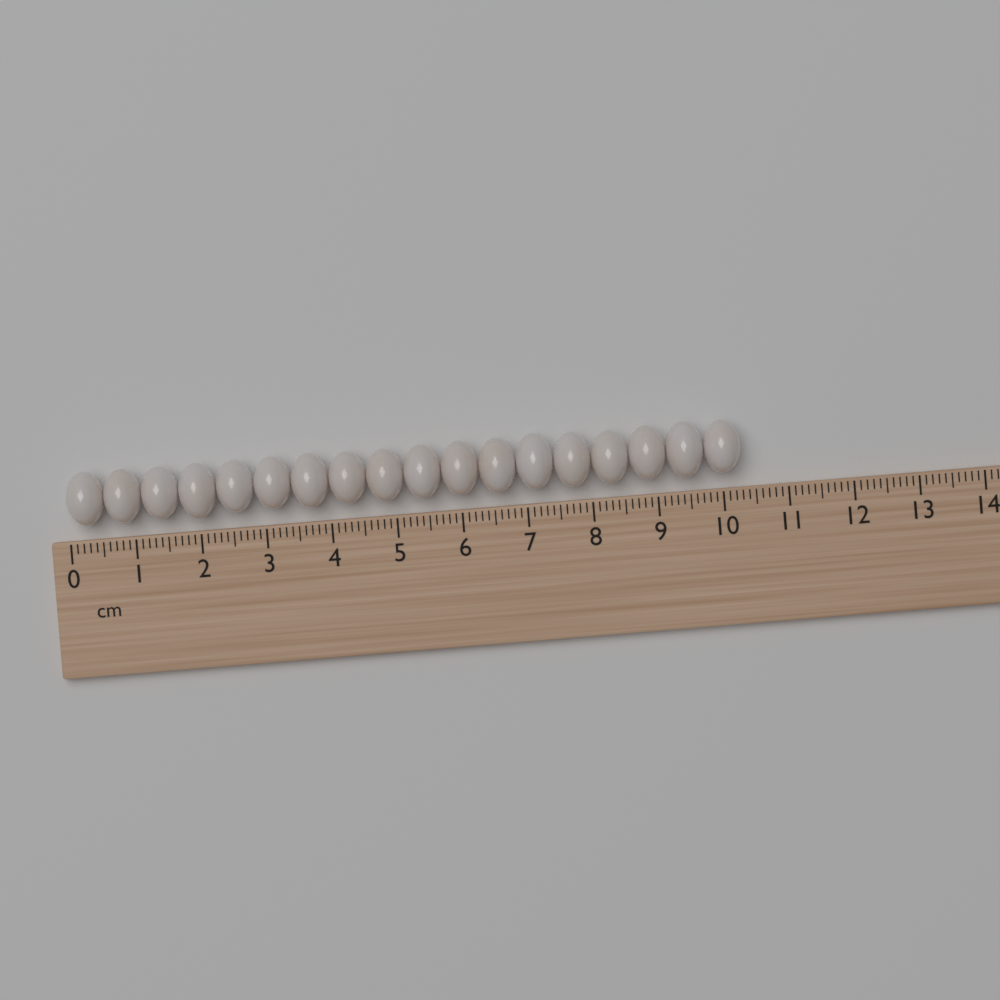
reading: 10.3 cm
